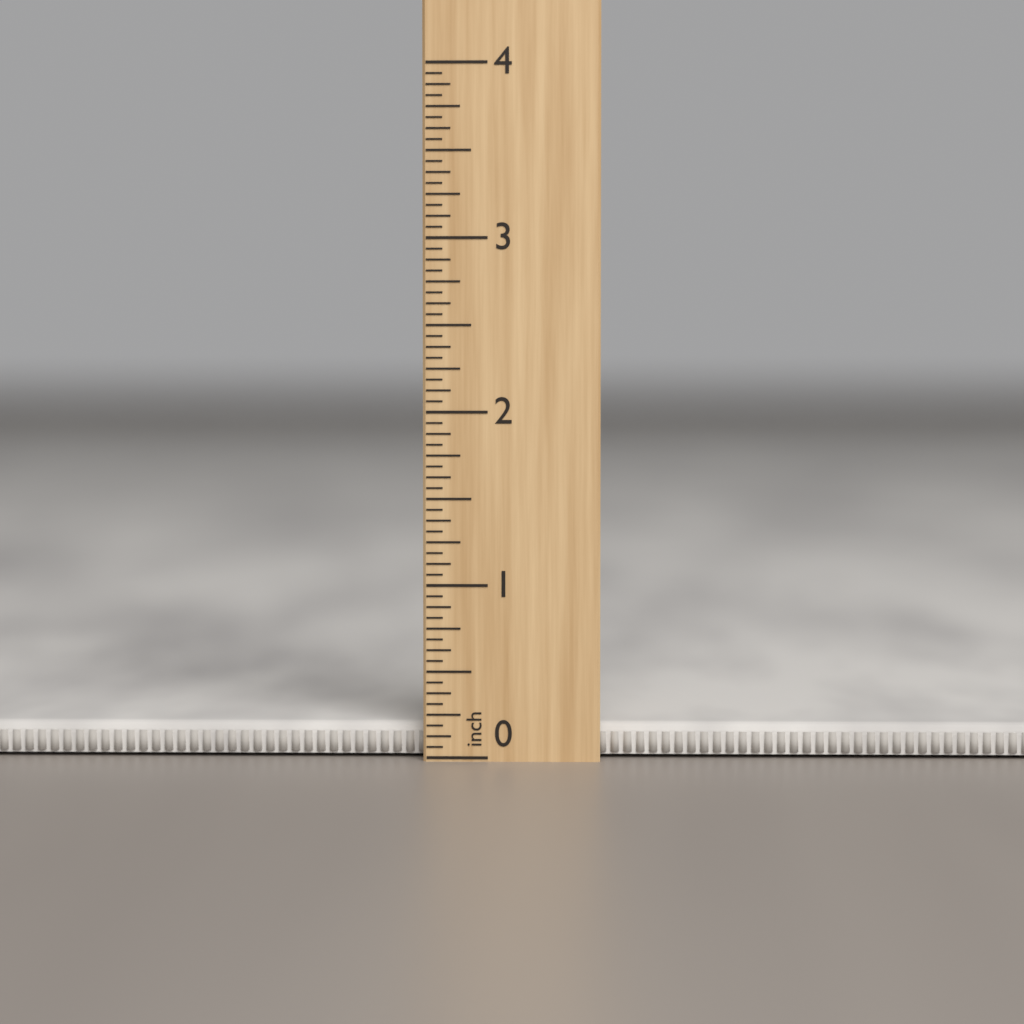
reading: 0.1875 inch
